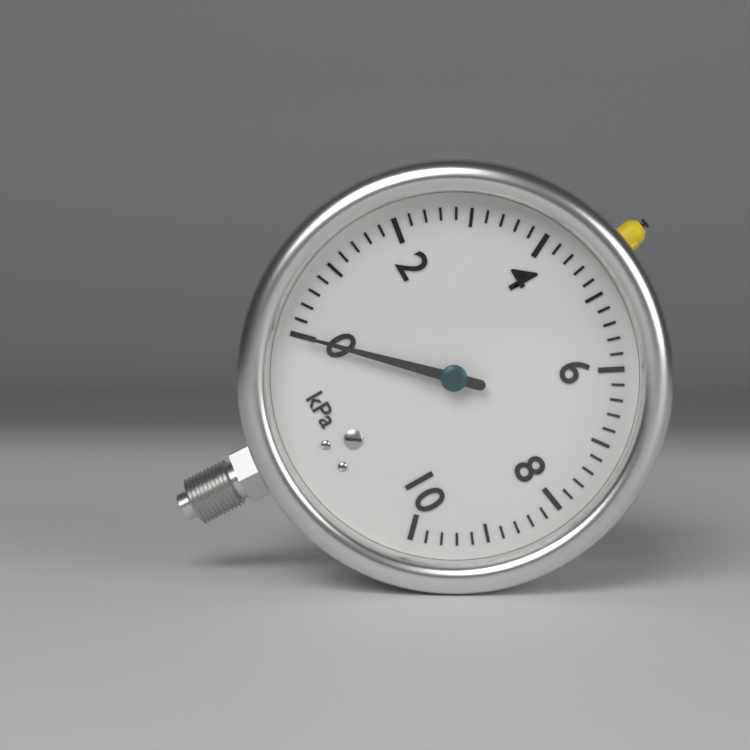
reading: 0.0 kPa
